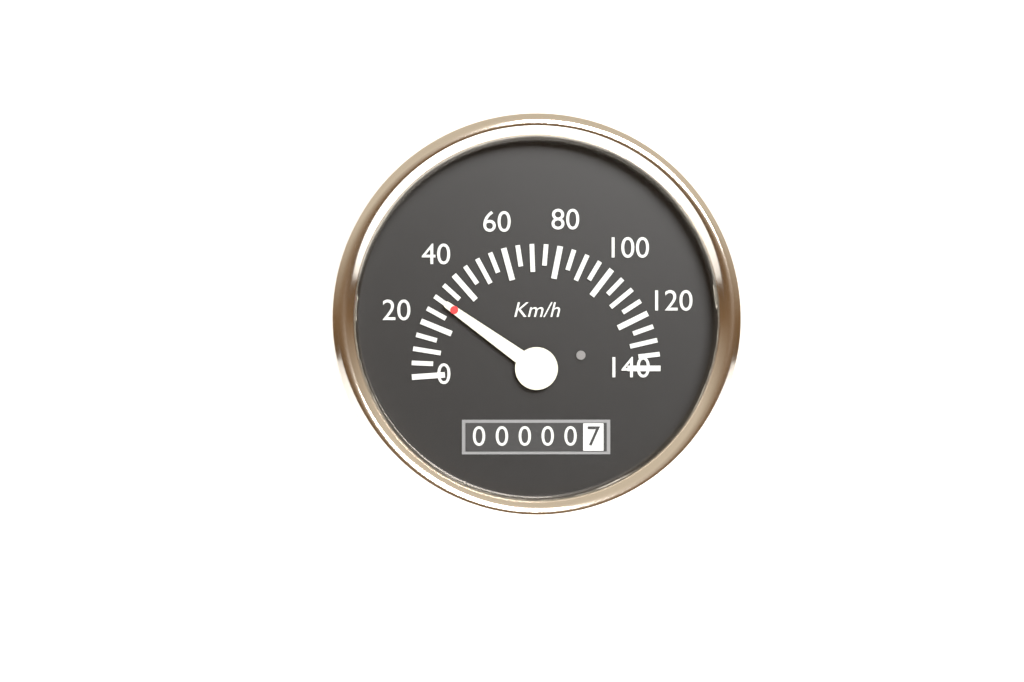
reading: 30 km/h
